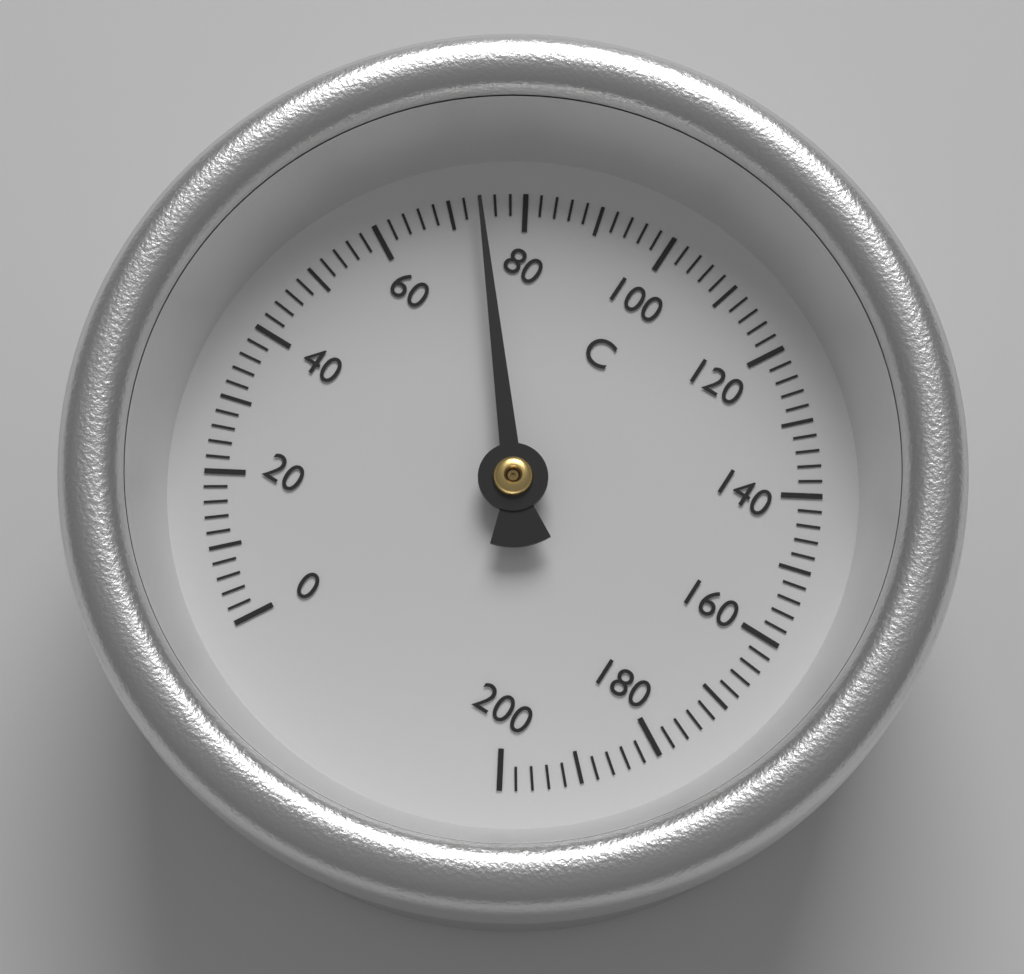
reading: 74 °C
